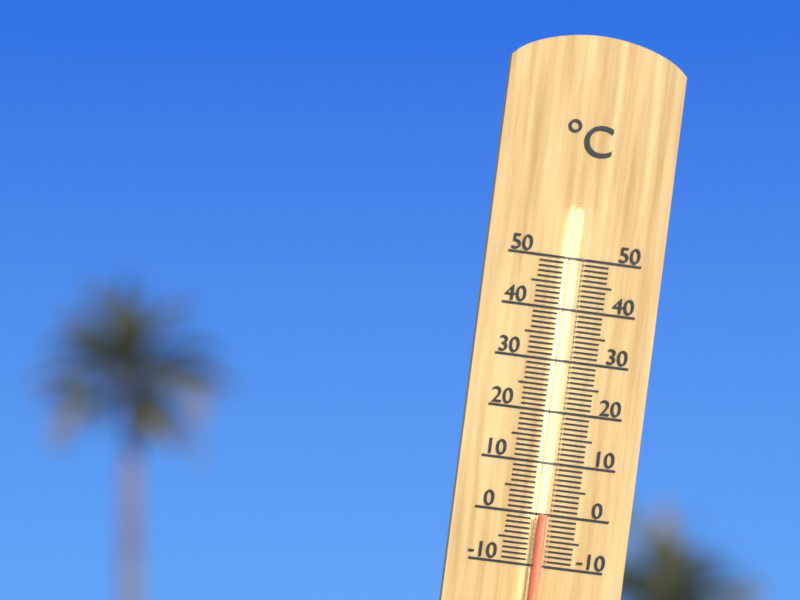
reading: 0 °C
